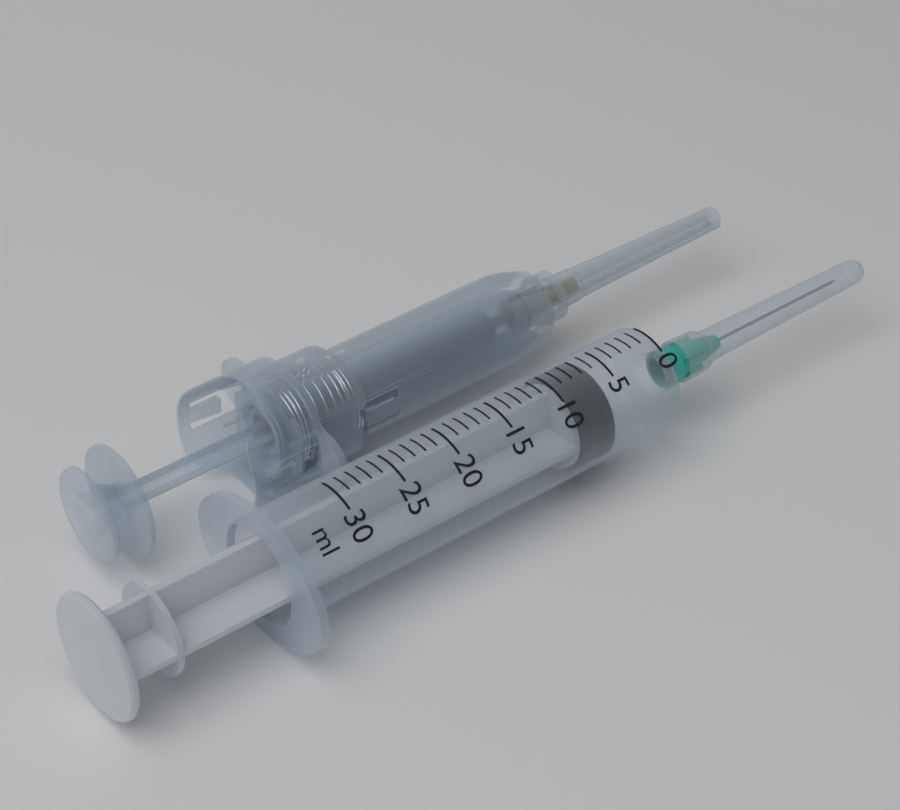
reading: 6 ml
